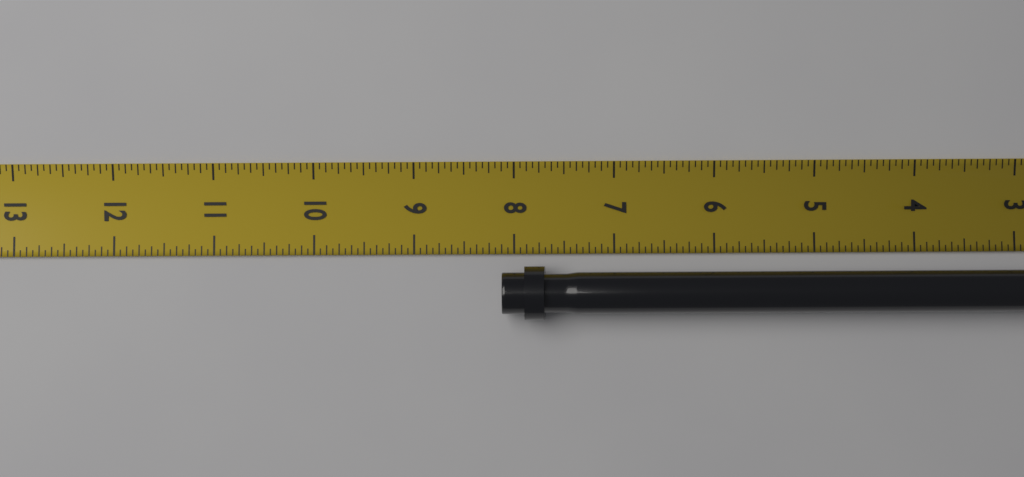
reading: 8.1250 in
